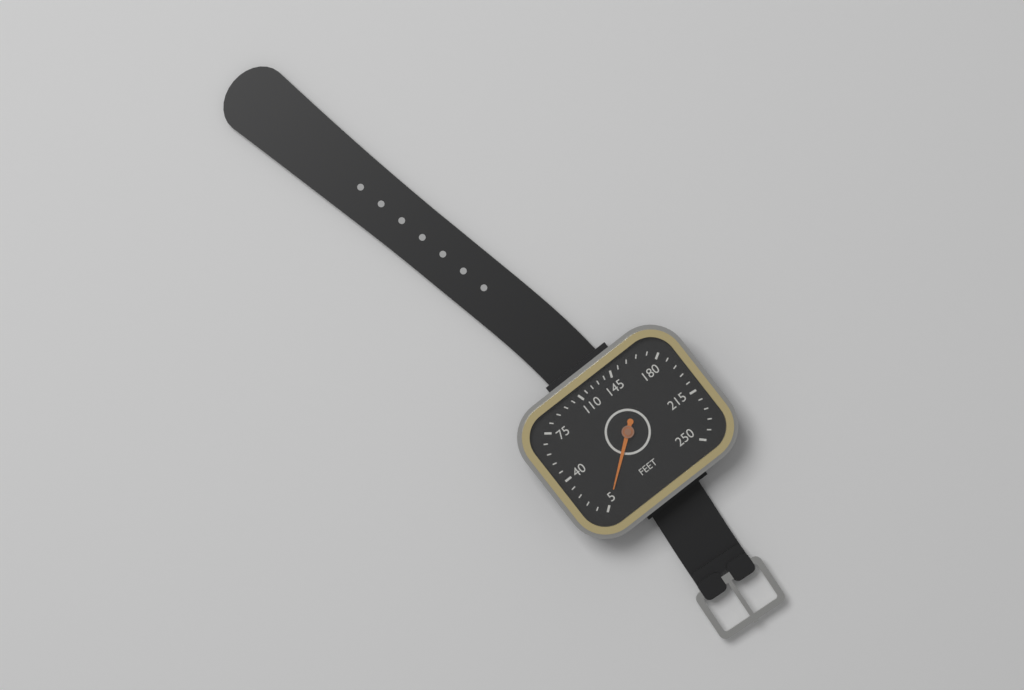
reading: 5 feet
